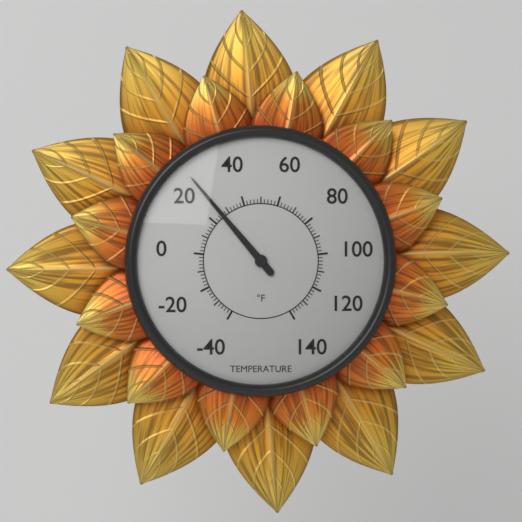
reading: 26 °F
